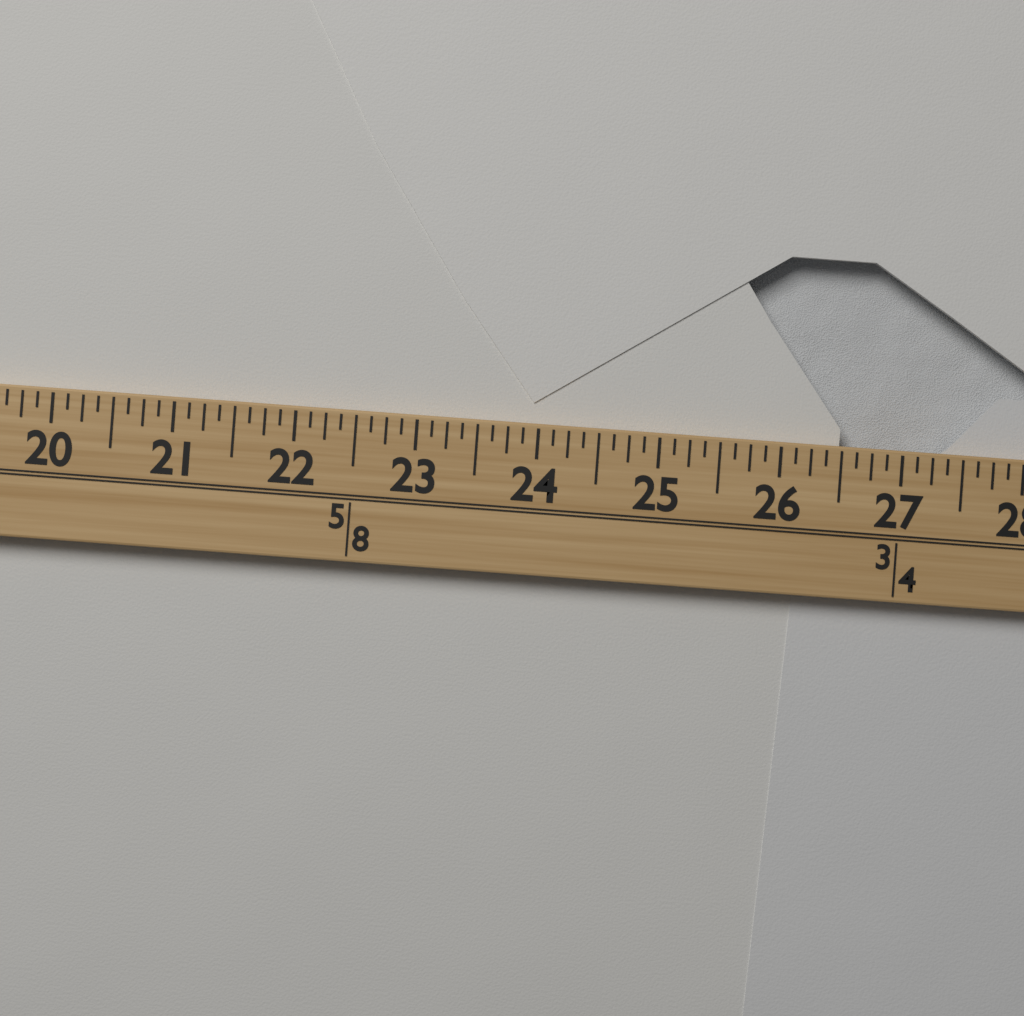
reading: 26.500 (no unit)
